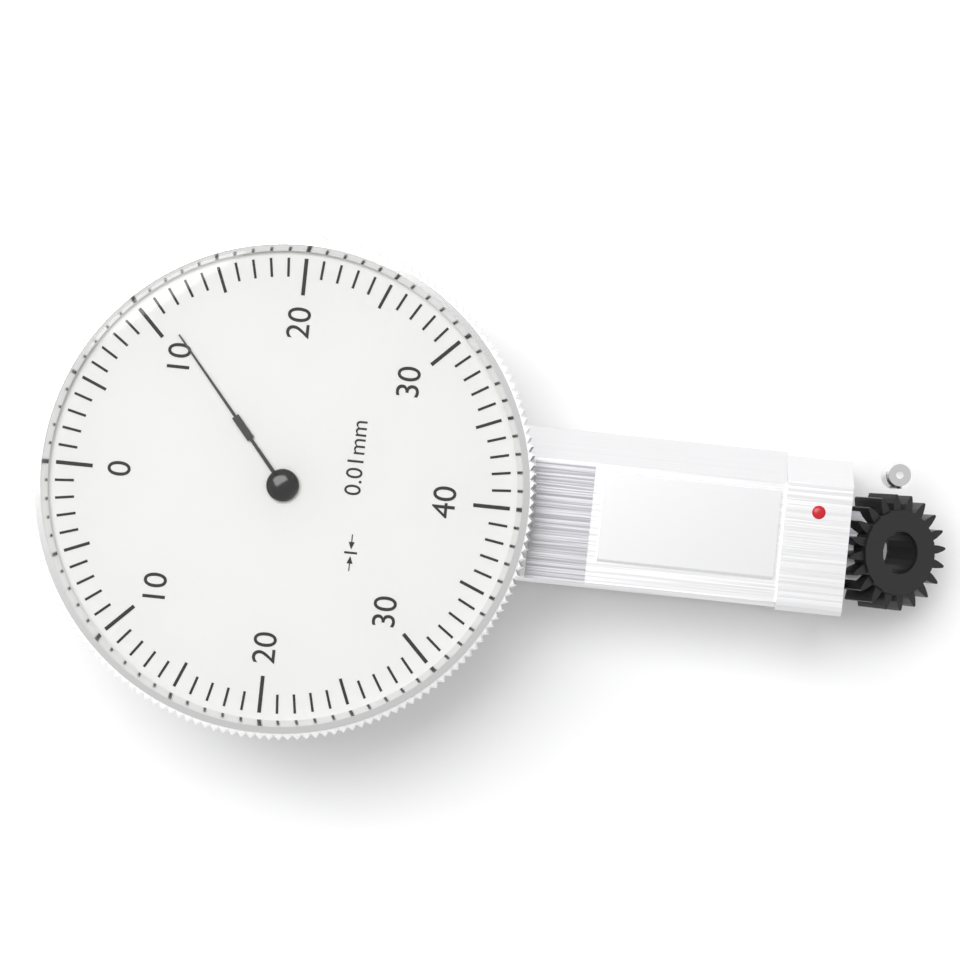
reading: 11 0.01mm
